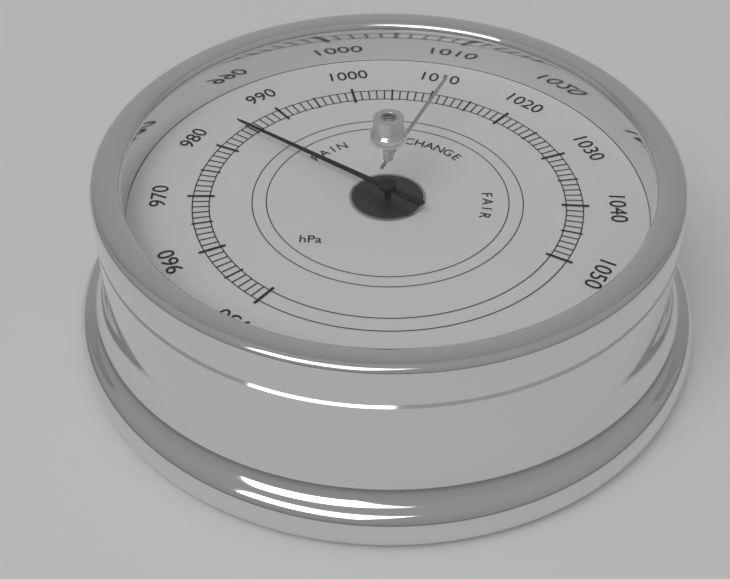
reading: 984 hPa
